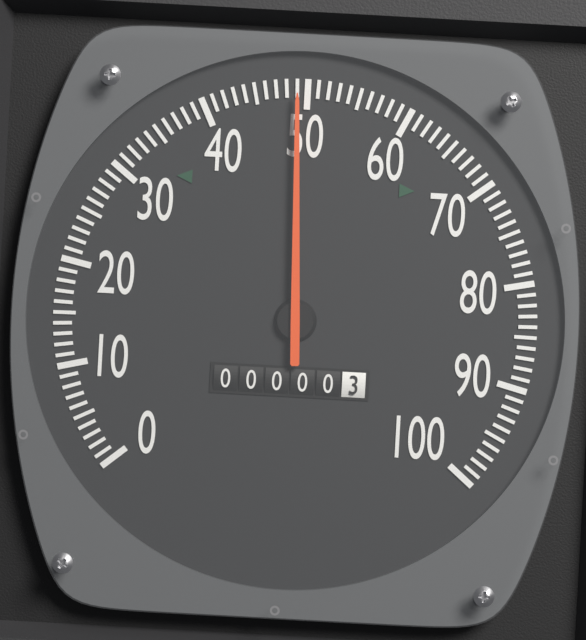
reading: 49 (no unit)
